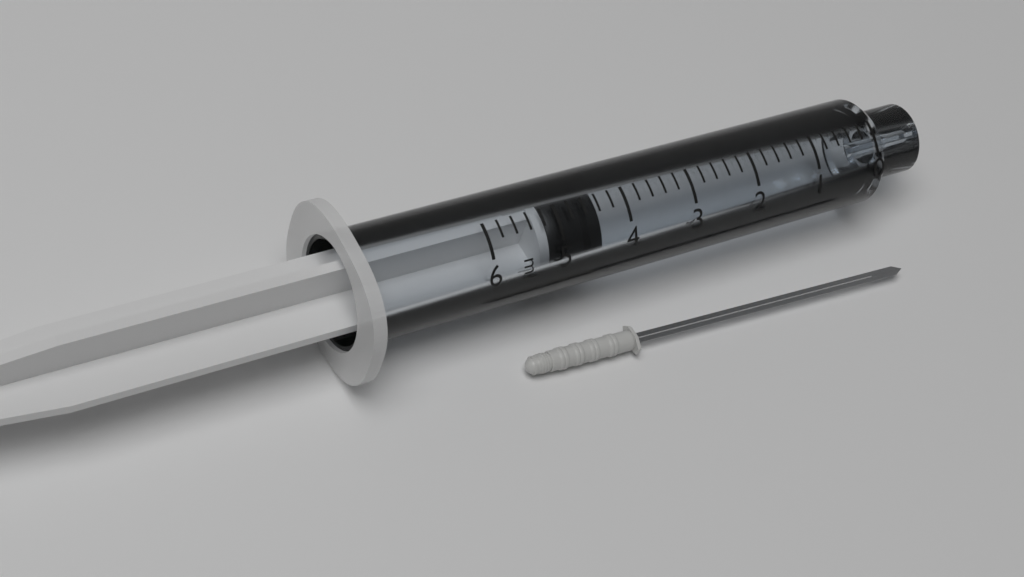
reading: 4.4 ml
